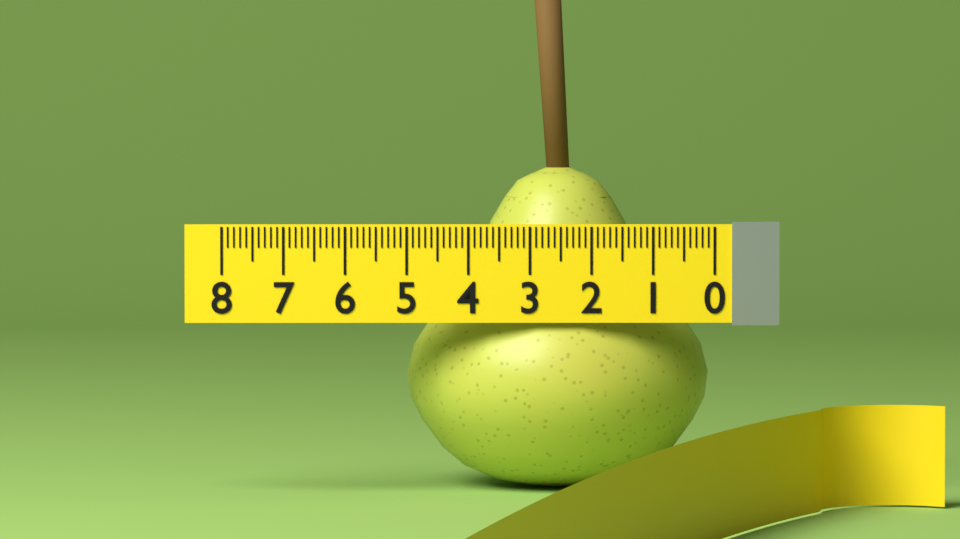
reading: 5.0 (no unit)
